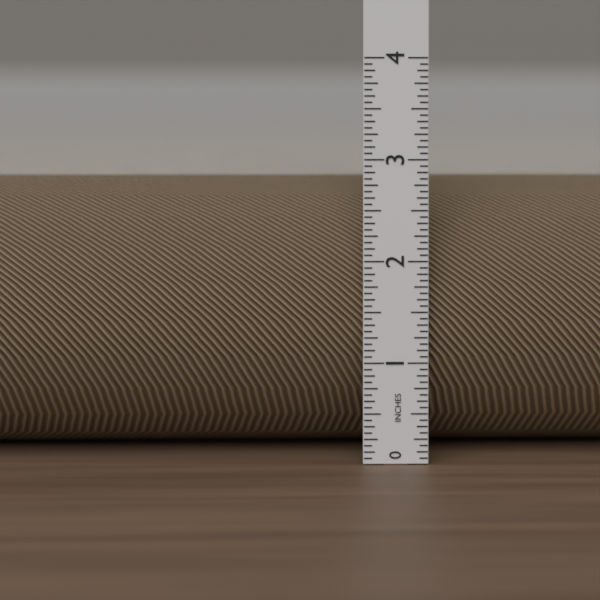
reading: 2.8125 in
